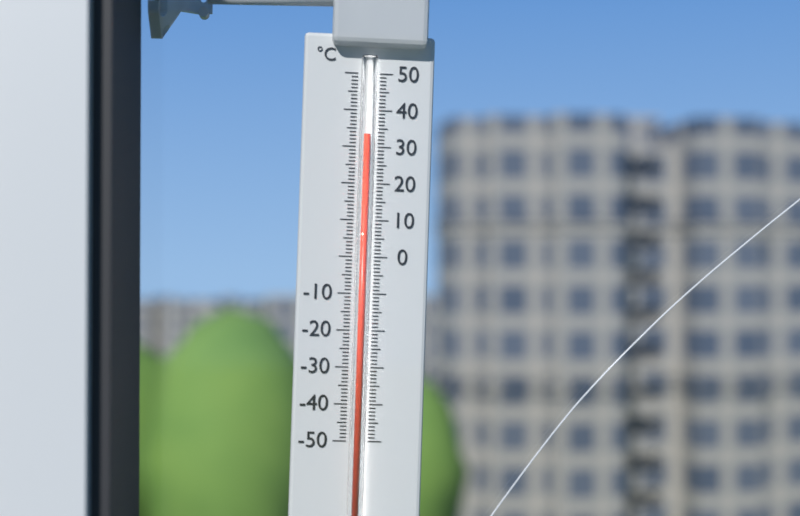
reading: 33 °C
